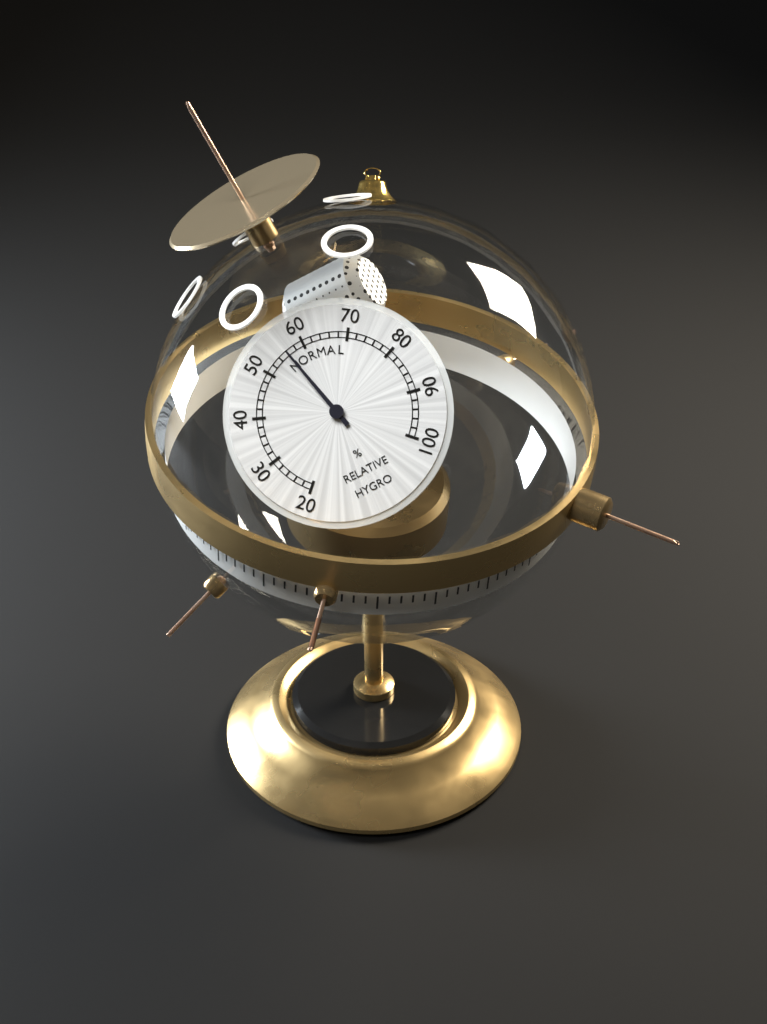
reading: 56 %
